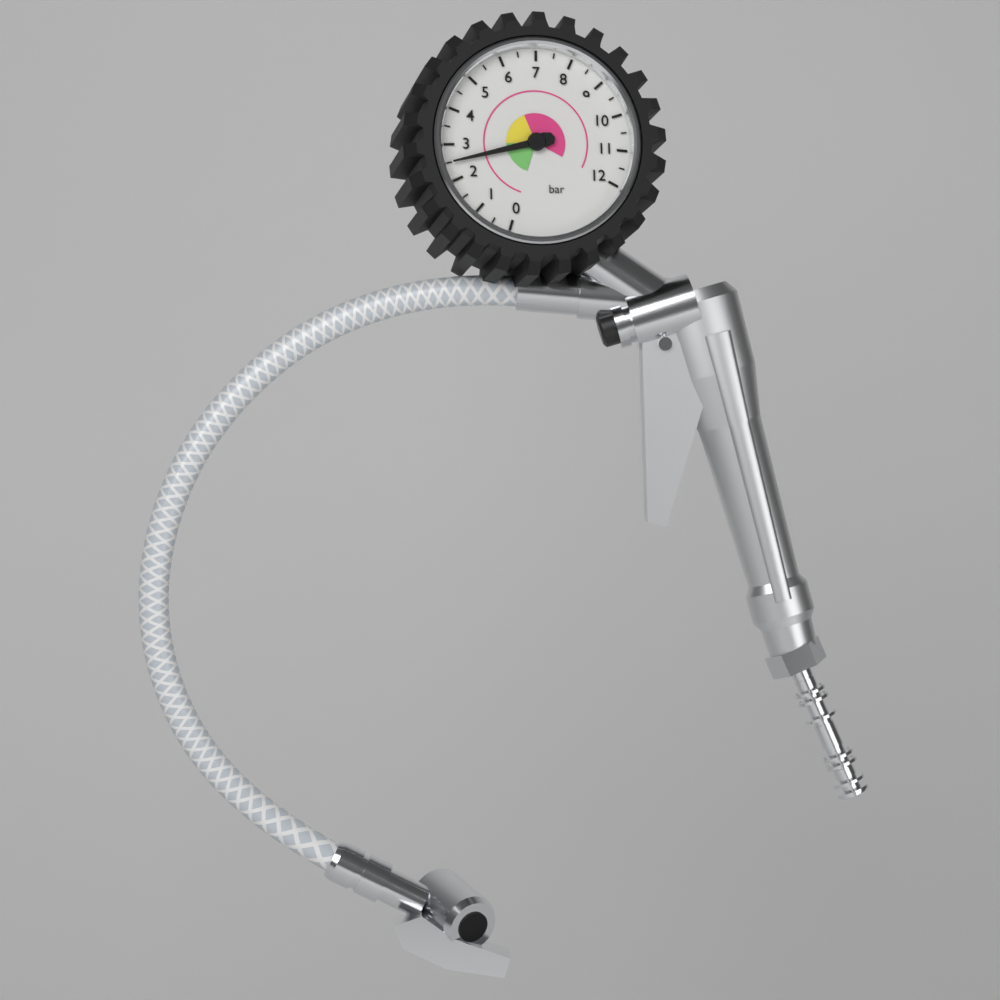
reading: 2.5 bar
